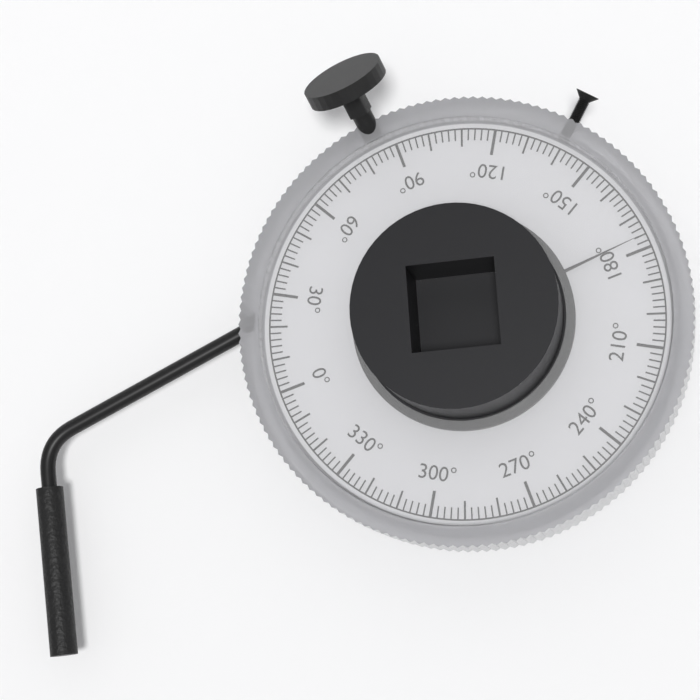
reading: 176 °
